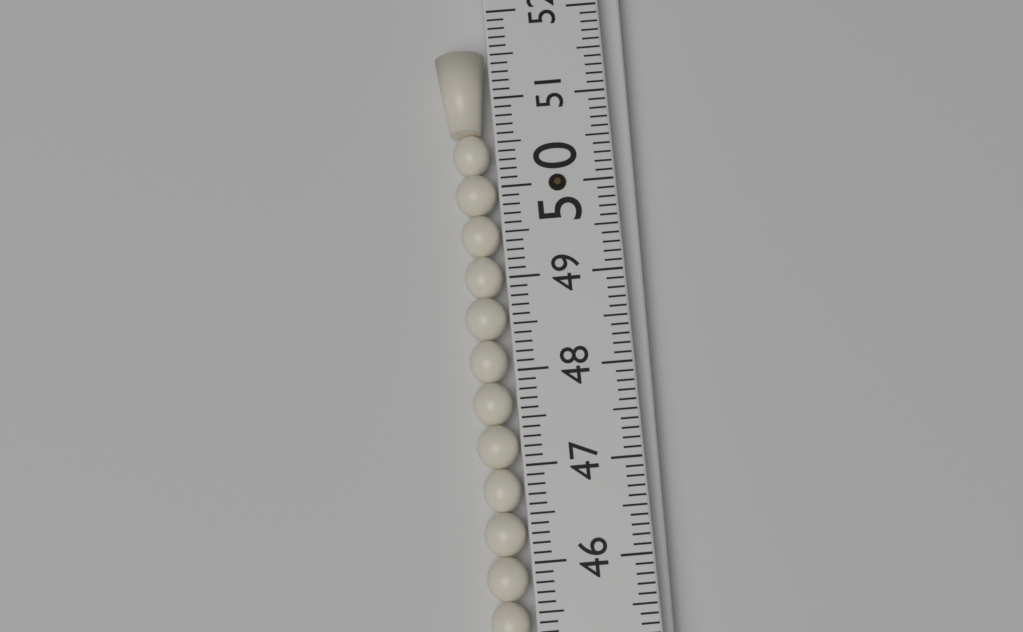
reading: 51.6 (no unit)
